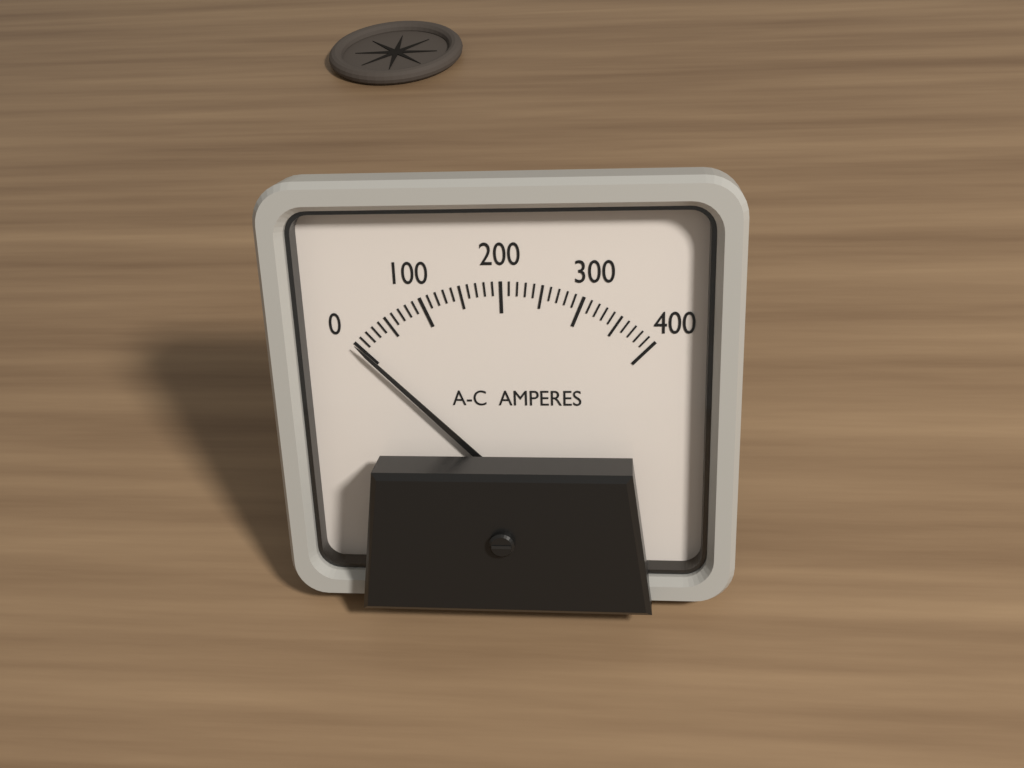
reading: 0 A
